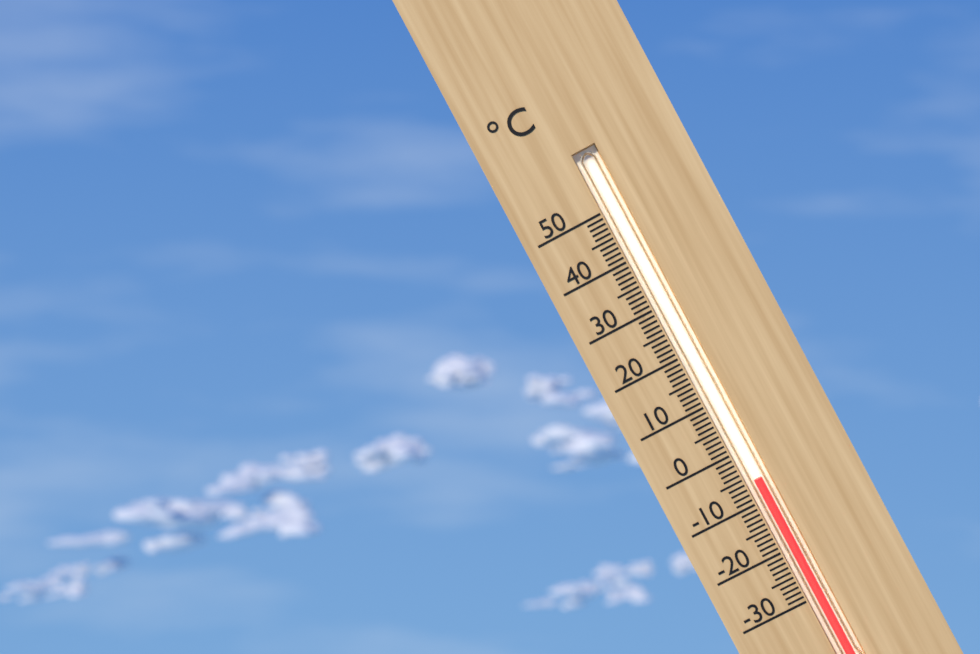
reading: -6 °C
